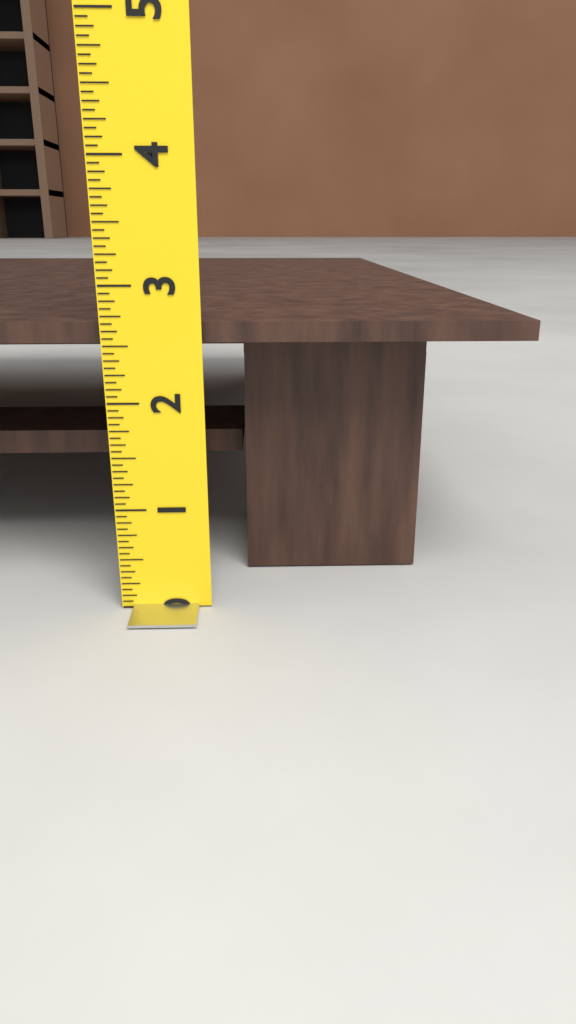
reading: 2.6875 (no unit)
